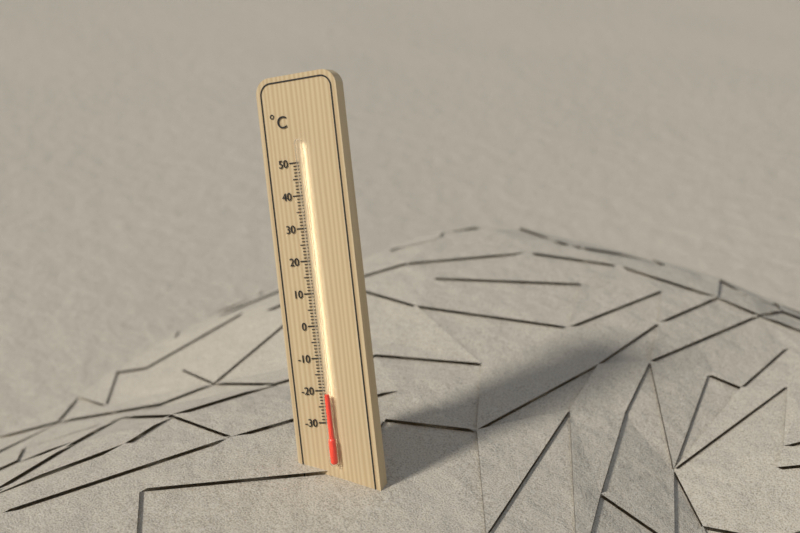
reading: -21 °C
